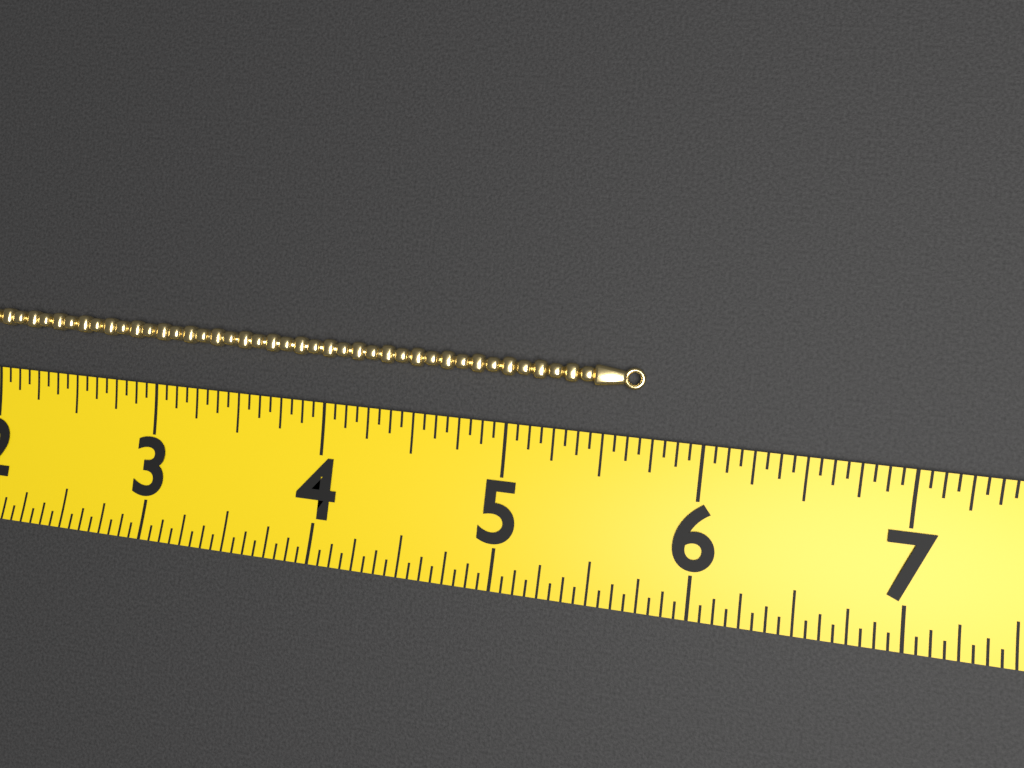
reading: 5.6875 (no unit)
